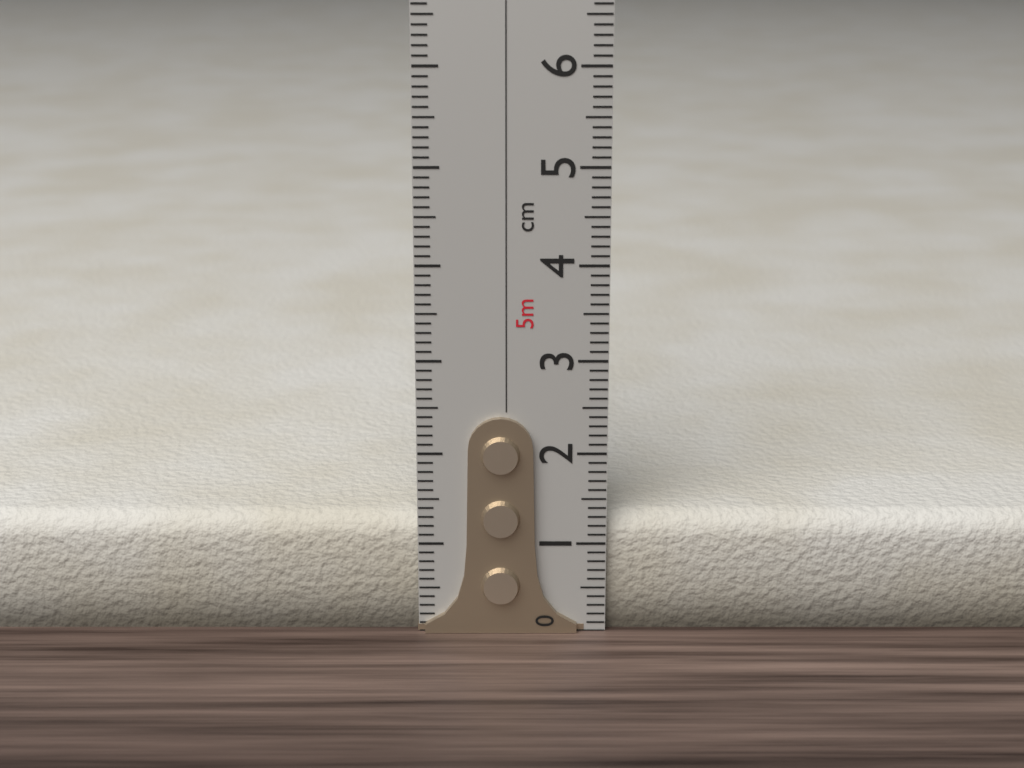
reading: 1.3 cm
